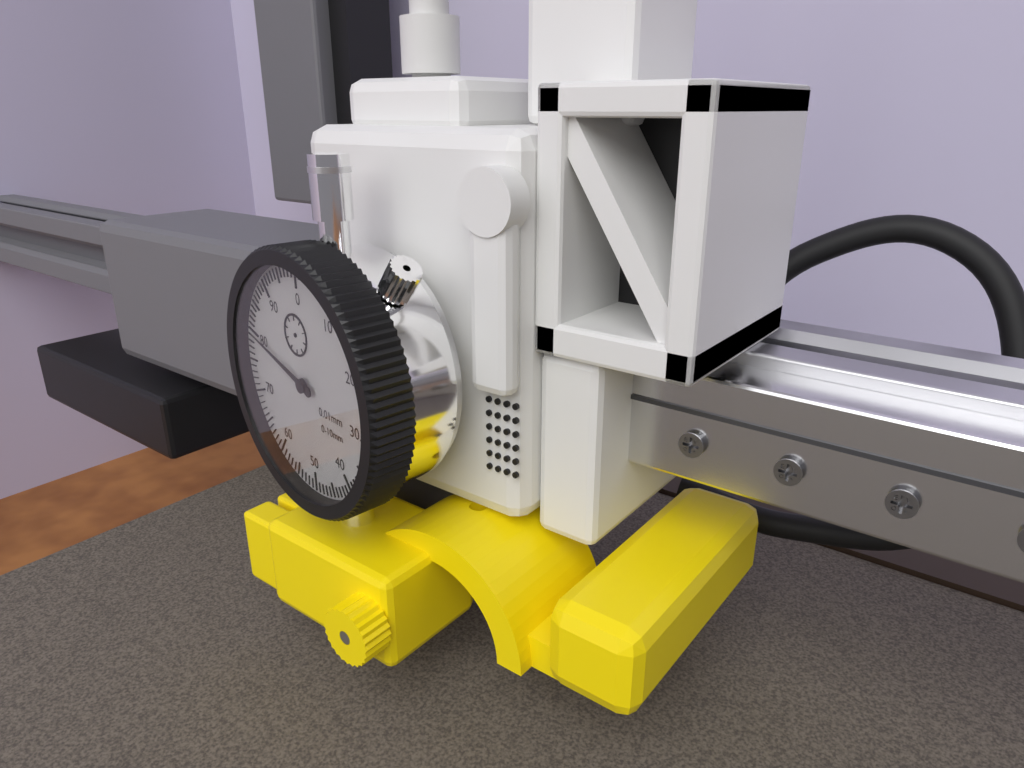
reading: 80 0.01mm
